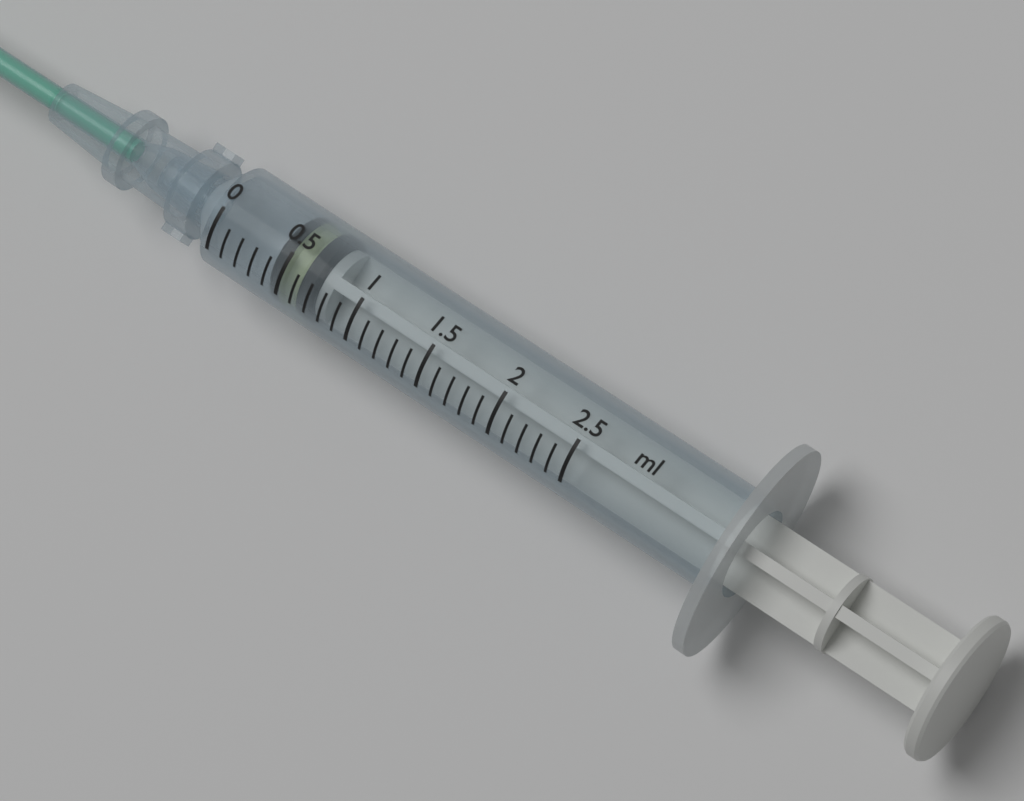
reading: 0.4 ml
